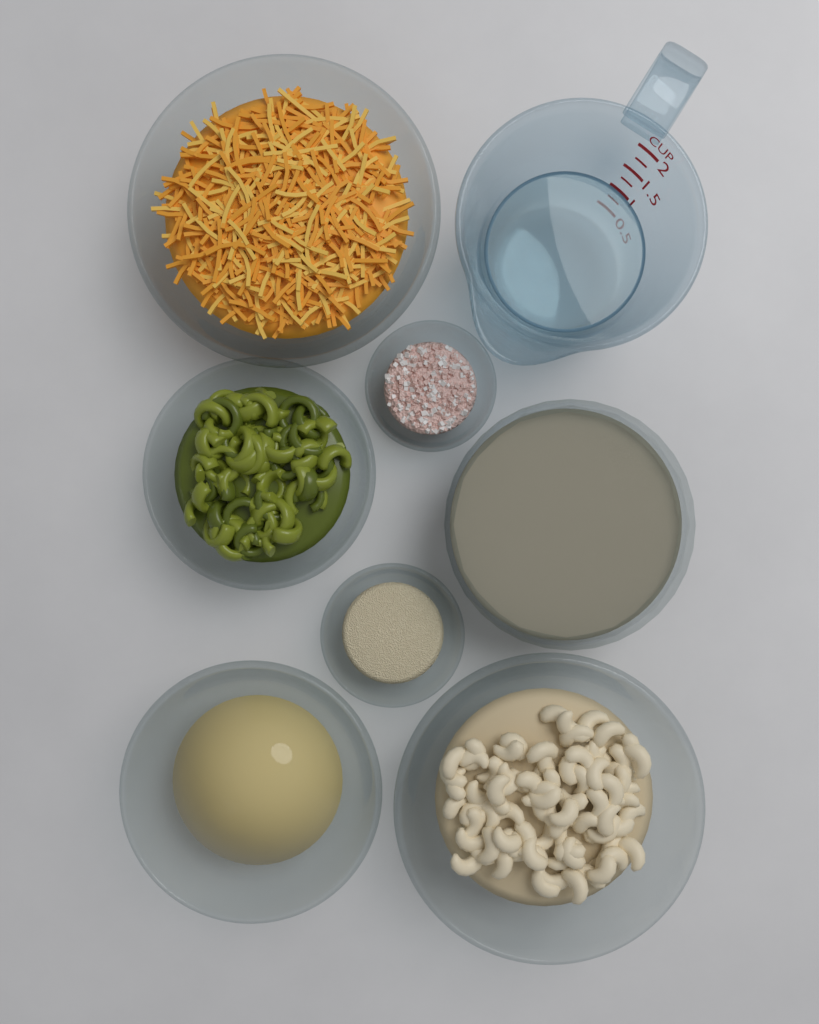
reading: 1.00 cup
